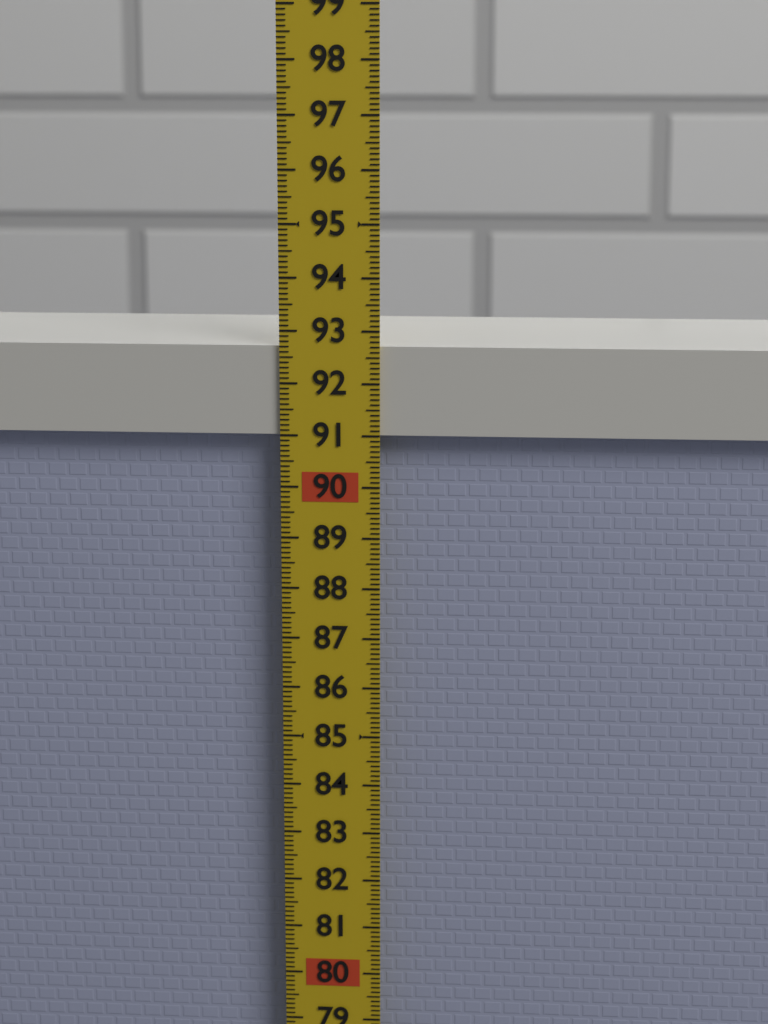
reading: 92.7 (no unit)
